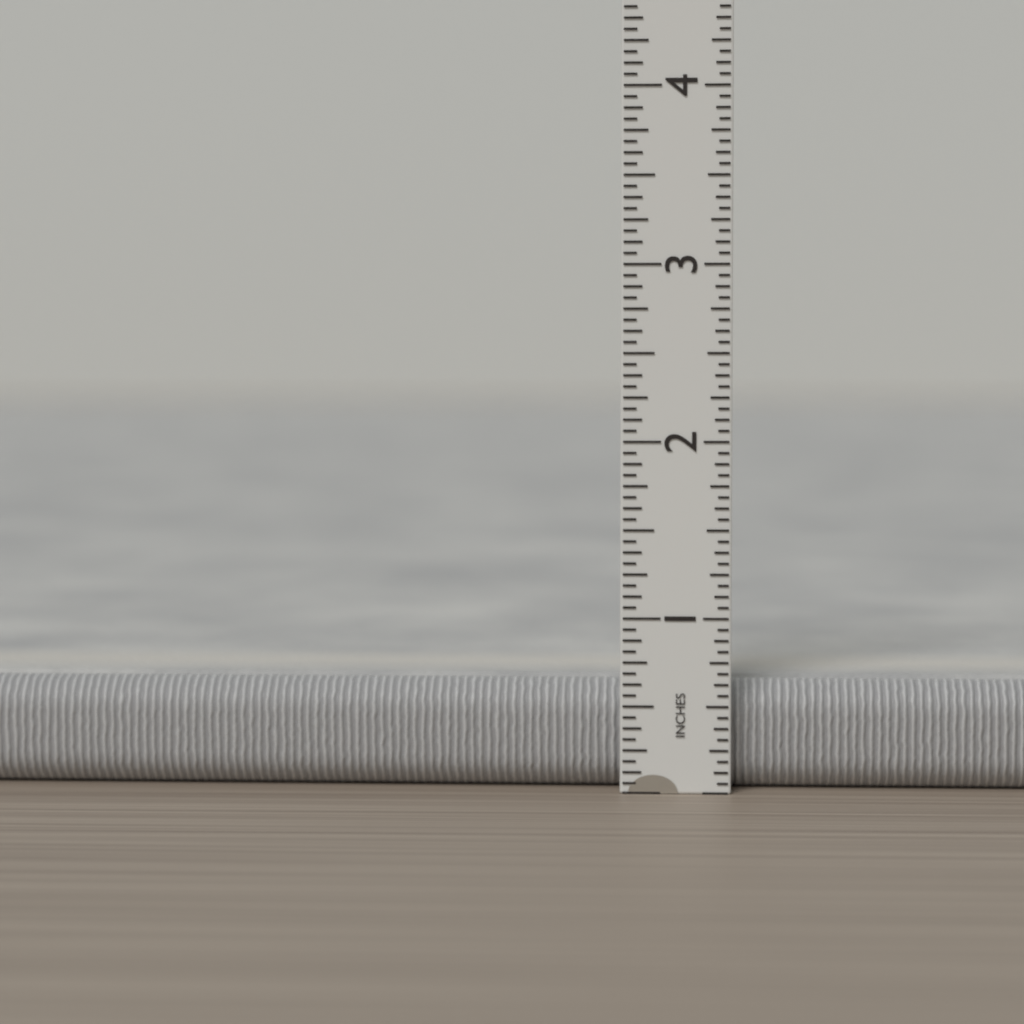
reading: 0.6250 in
